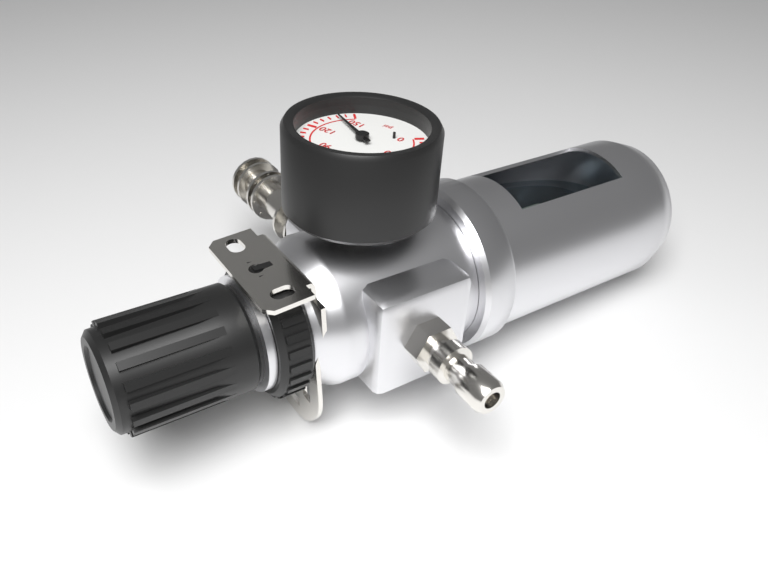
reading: 140 psi
